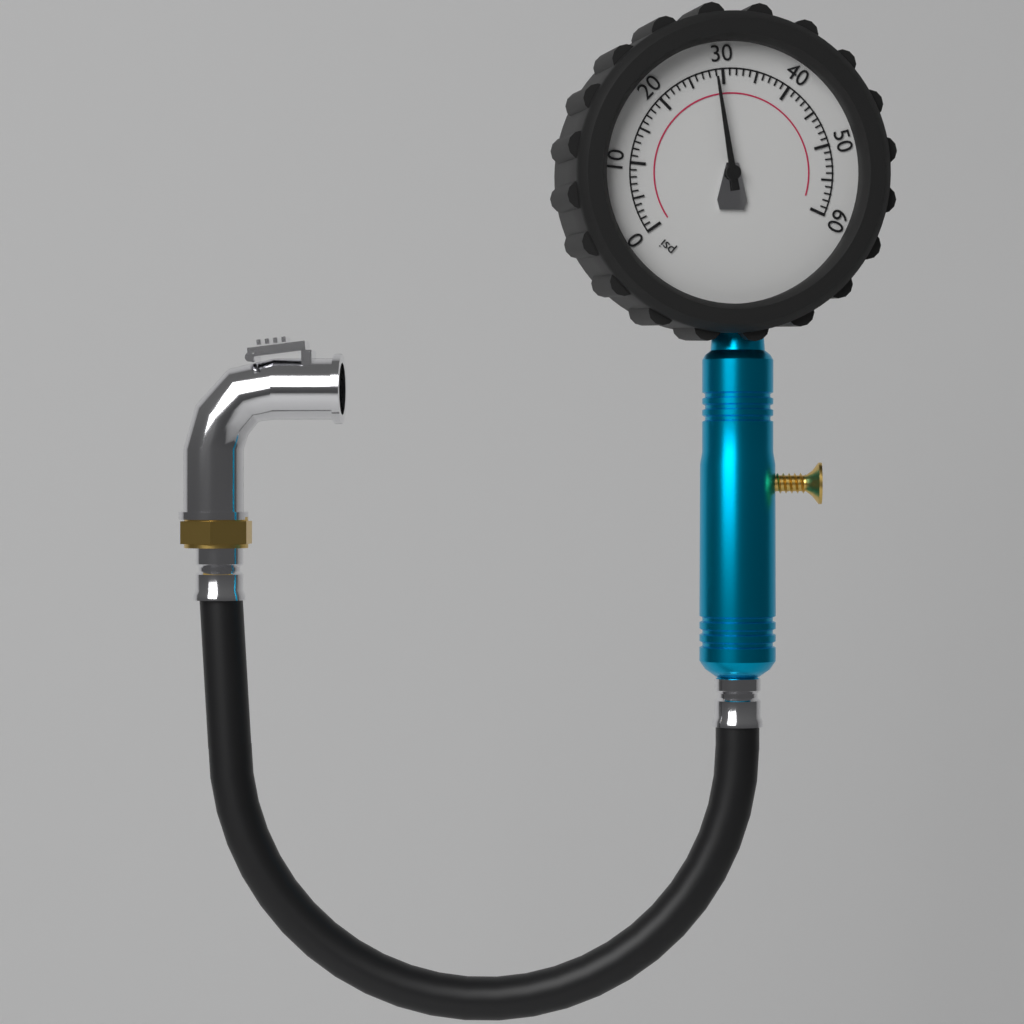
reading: 29 psi
